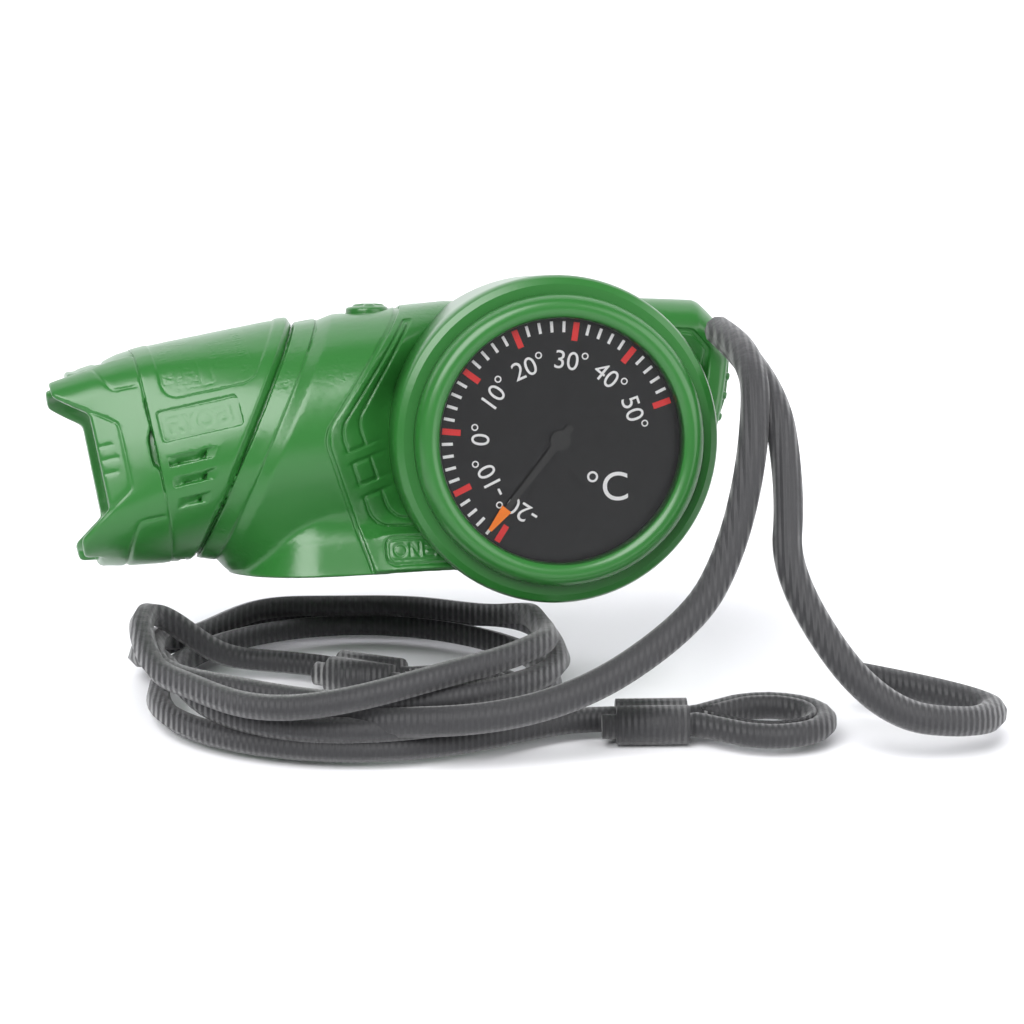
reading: -18 °C
